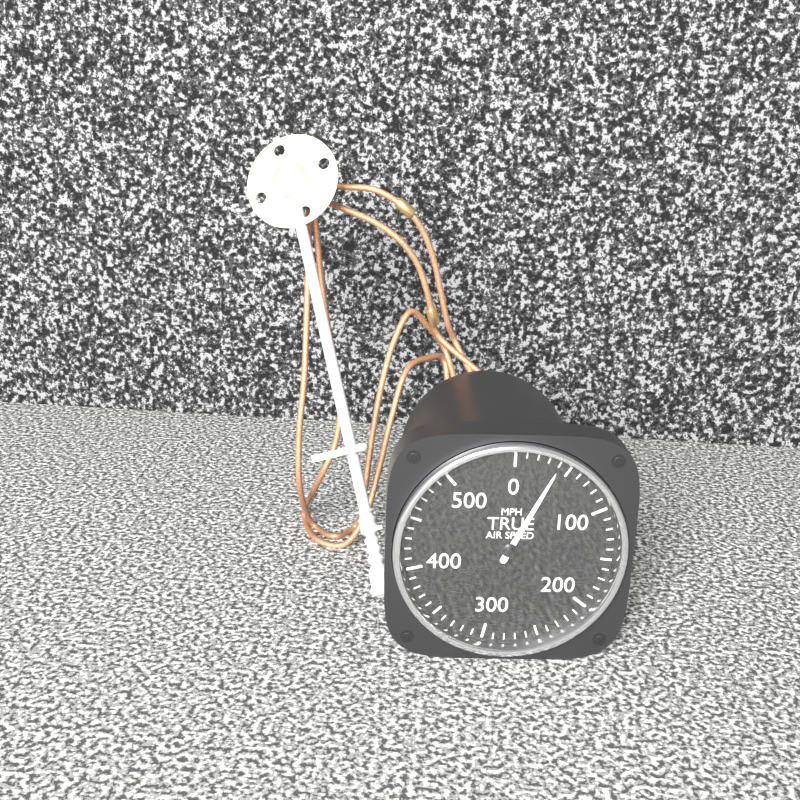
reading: 40 MPH
